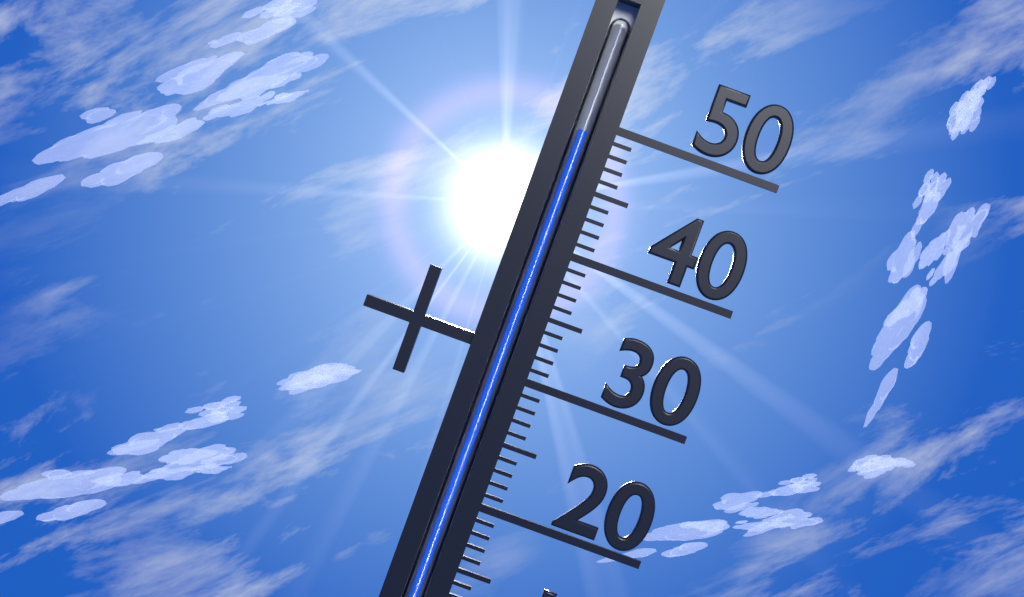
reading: 49 °C
